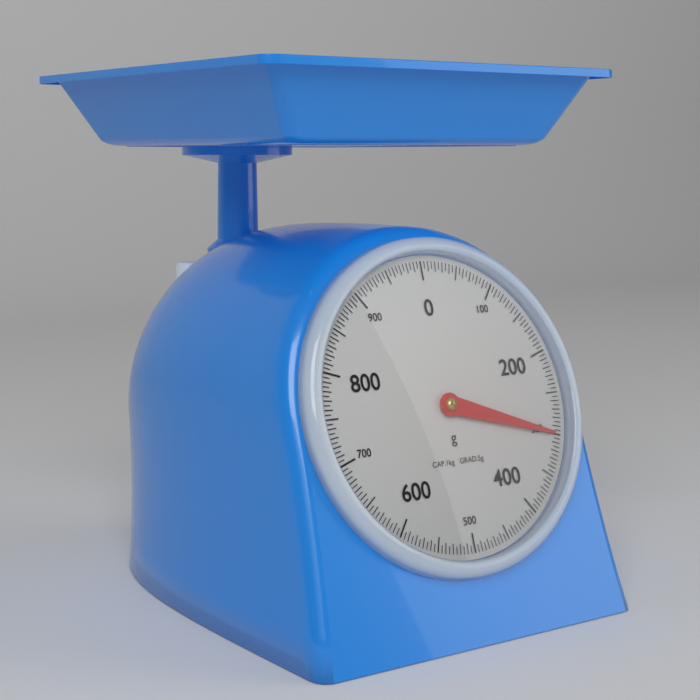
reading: 300 g
